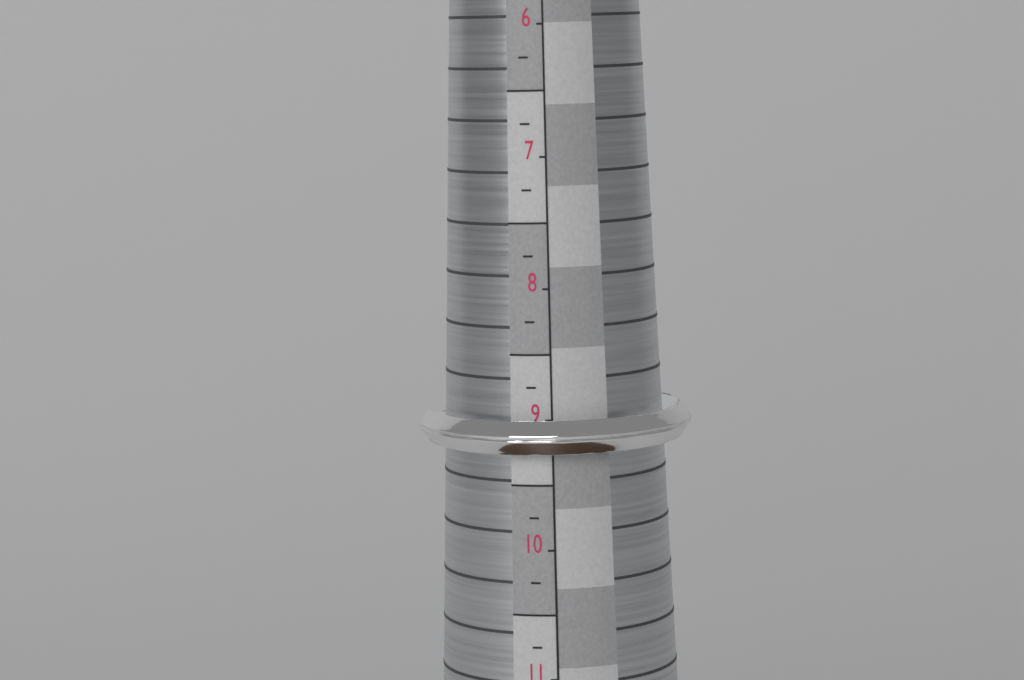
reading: 9.25 (no unit)
